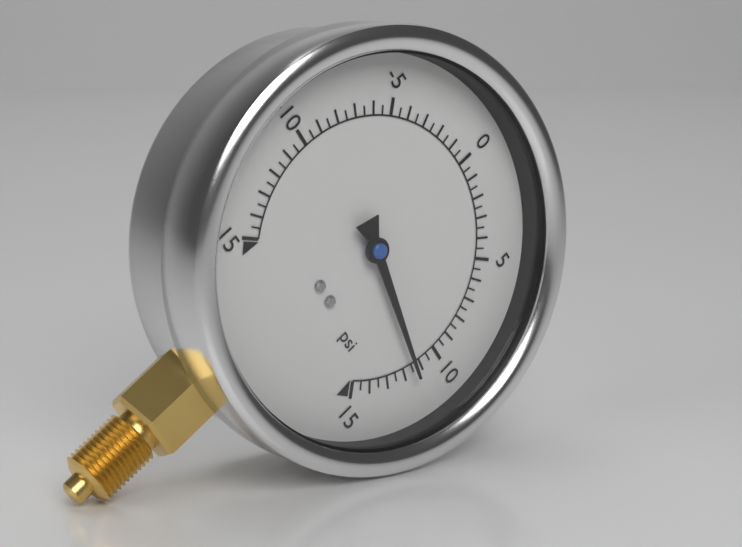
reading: 11.5 psi
